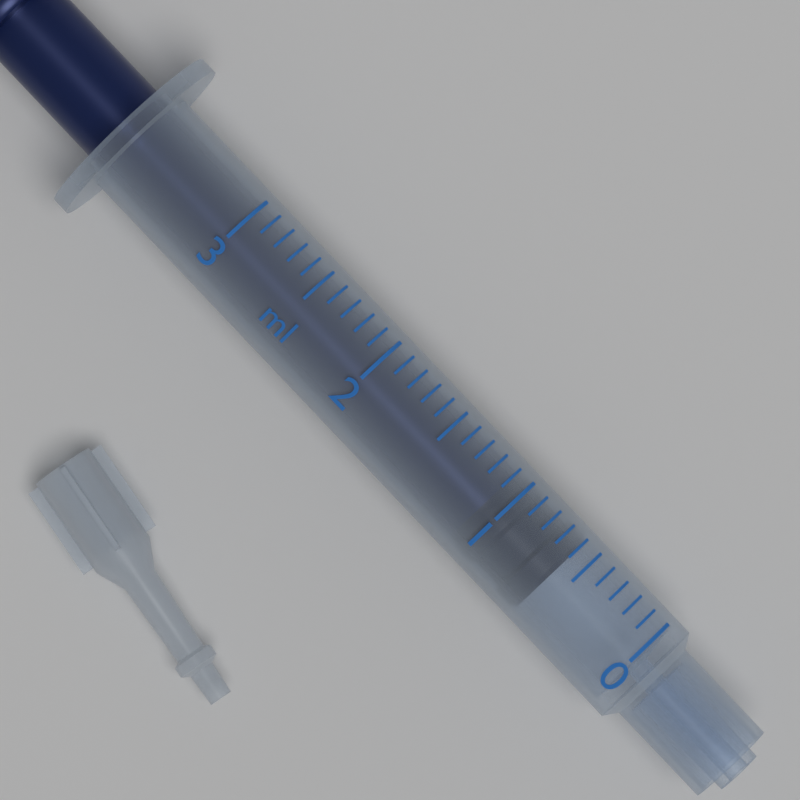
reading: 0.6 ml
